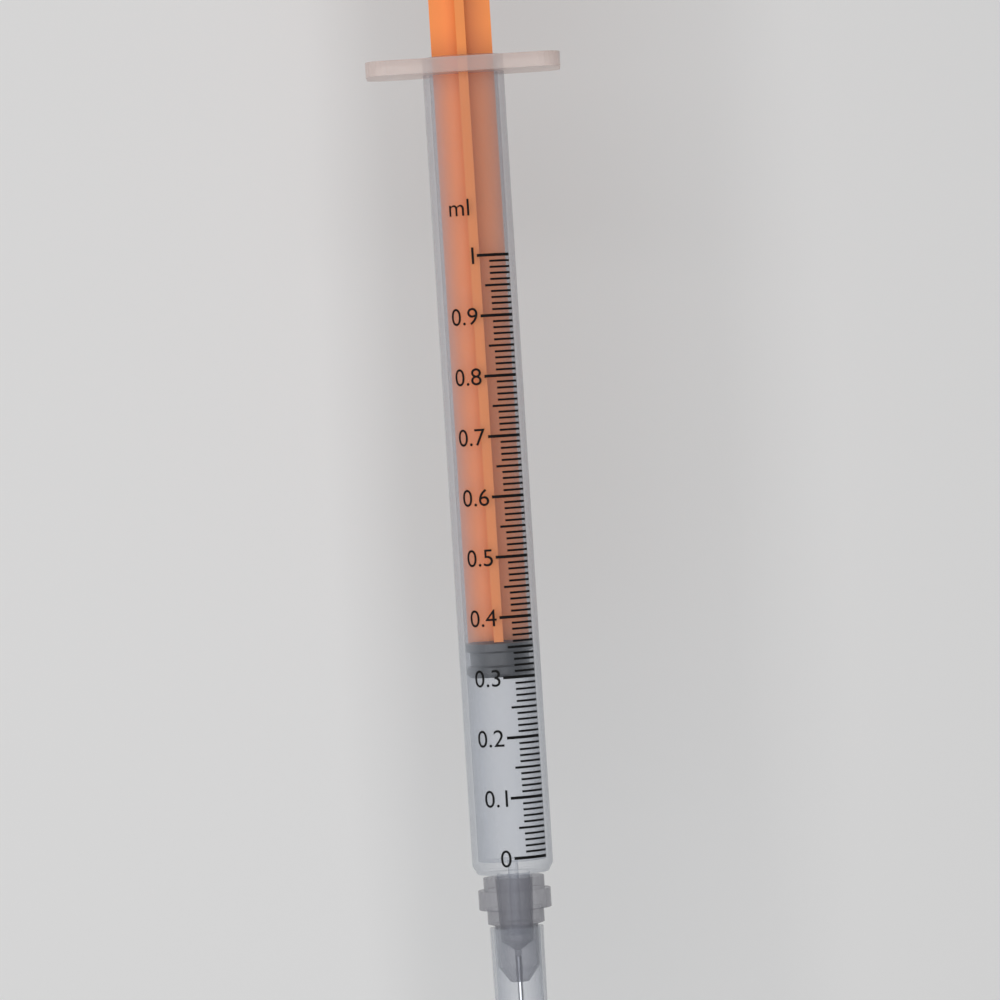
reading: 0.30 ml
